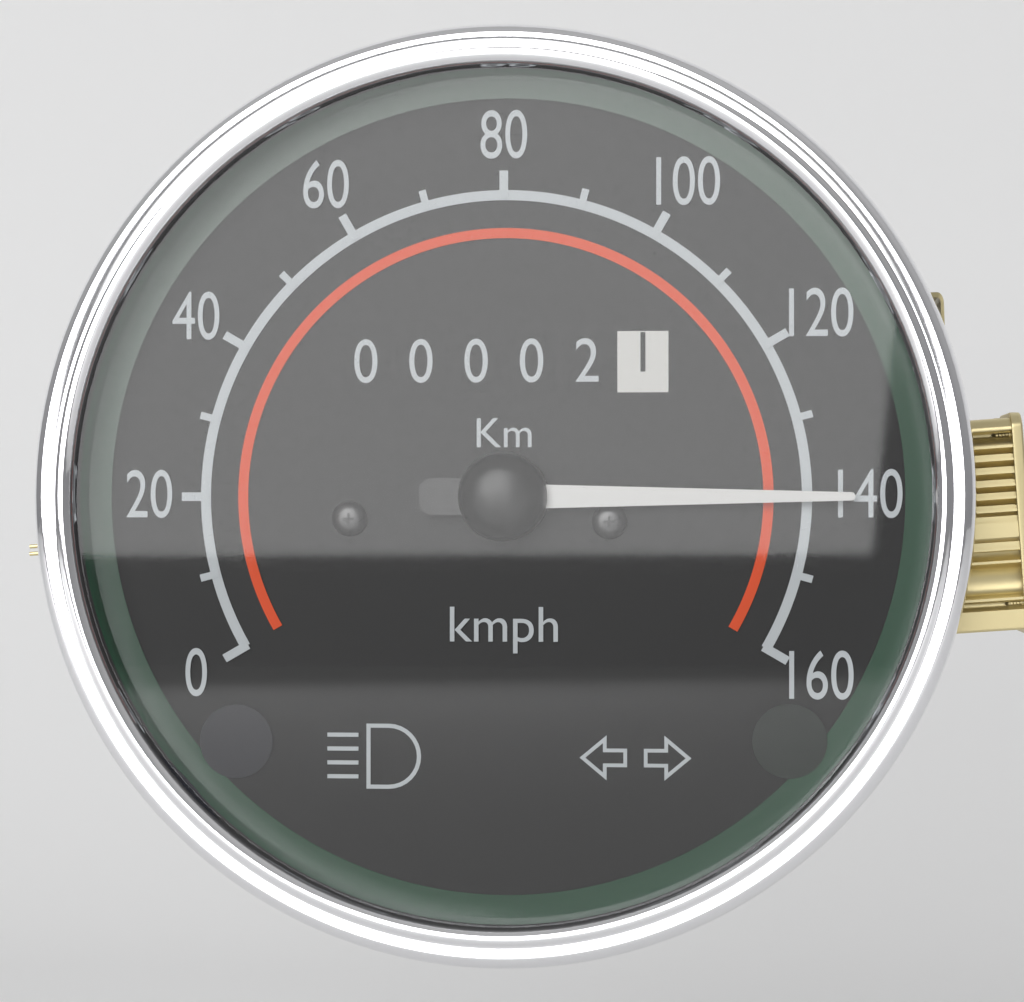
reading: 140 kmph
